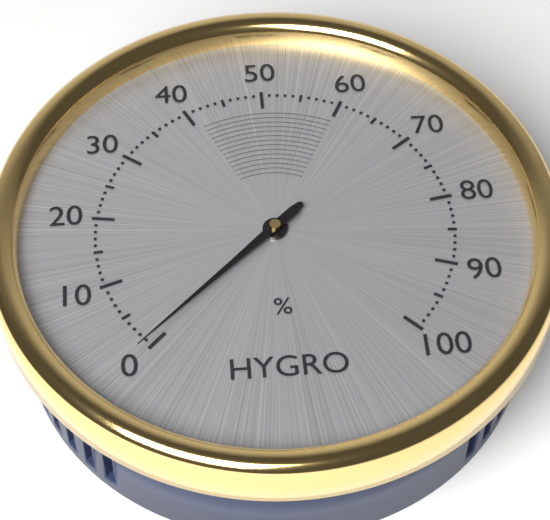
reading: 1 %
